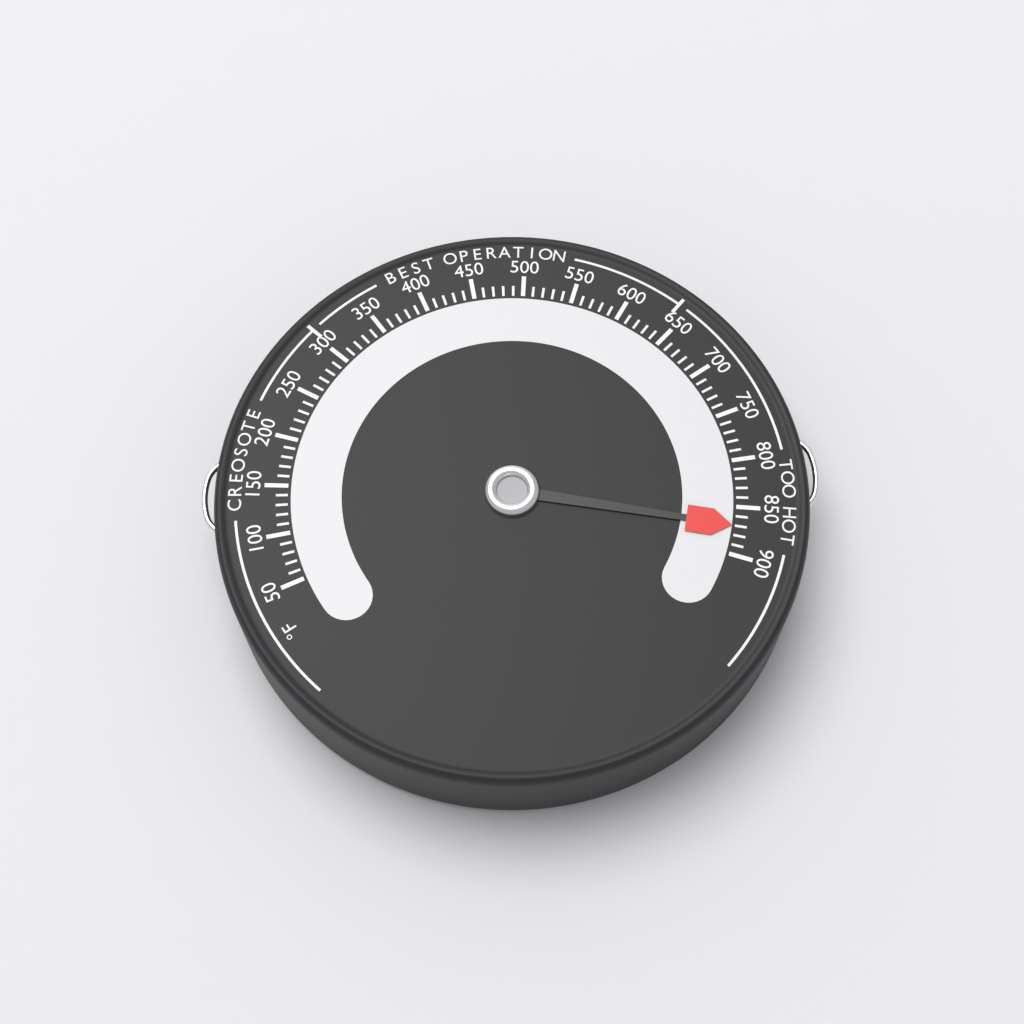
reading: 870 °F
